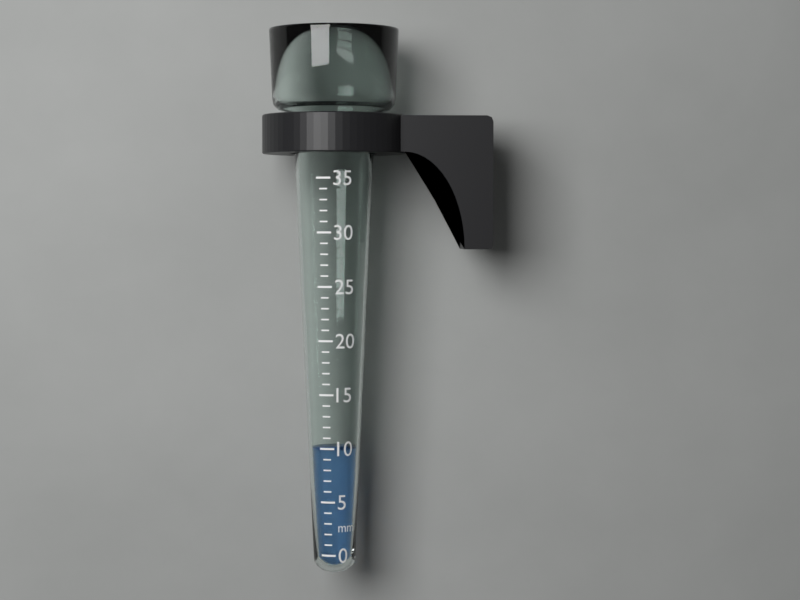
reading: 10 mm
